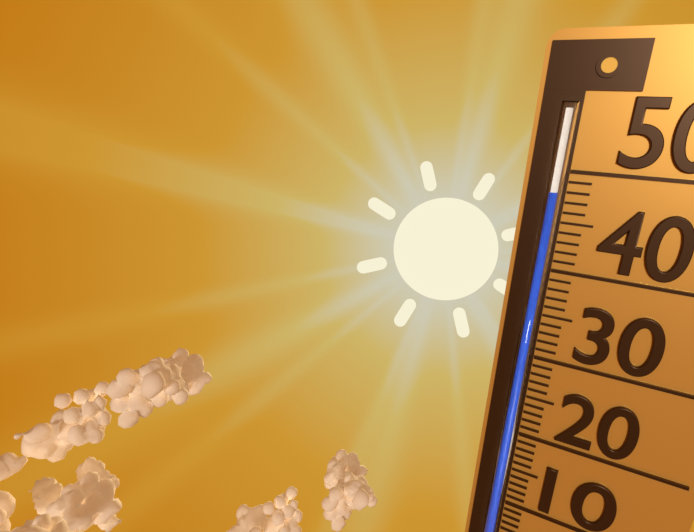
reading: 48 (no unit)
